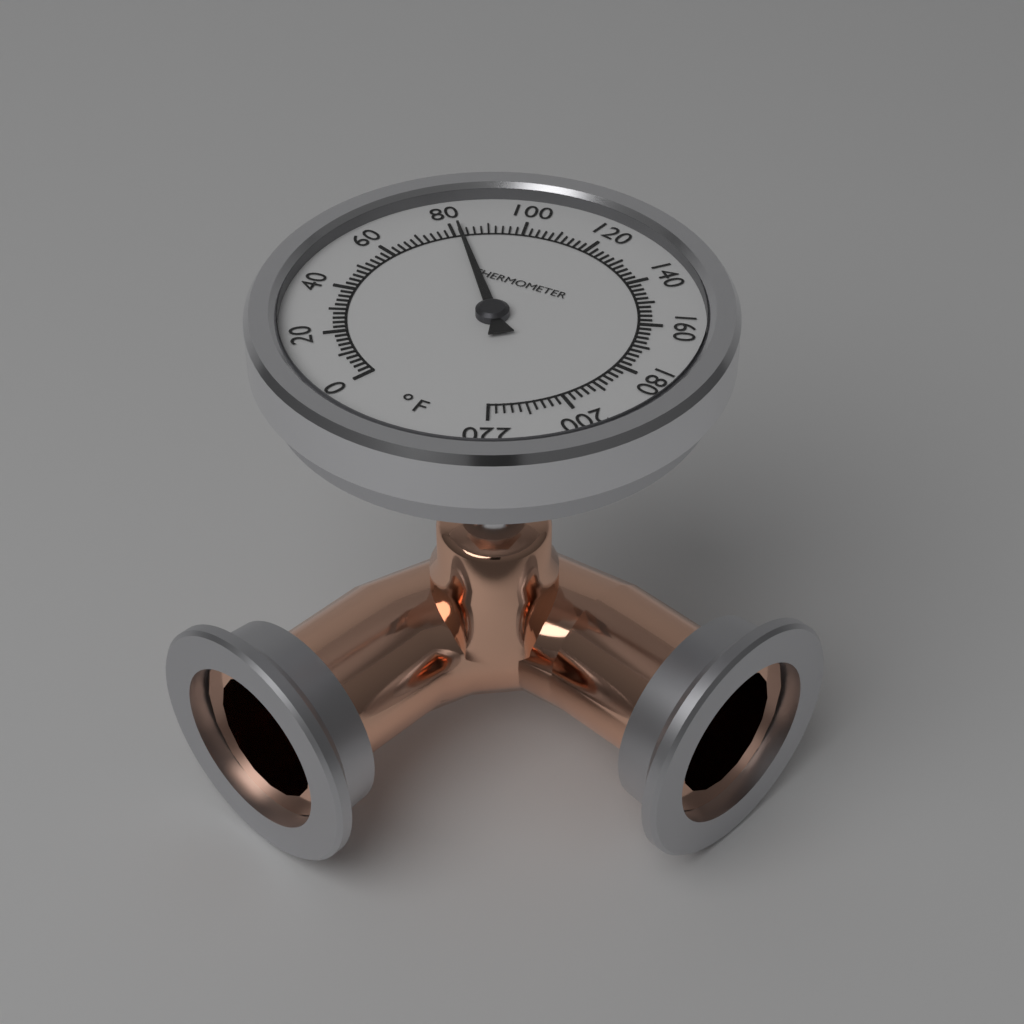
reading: 82 °F
